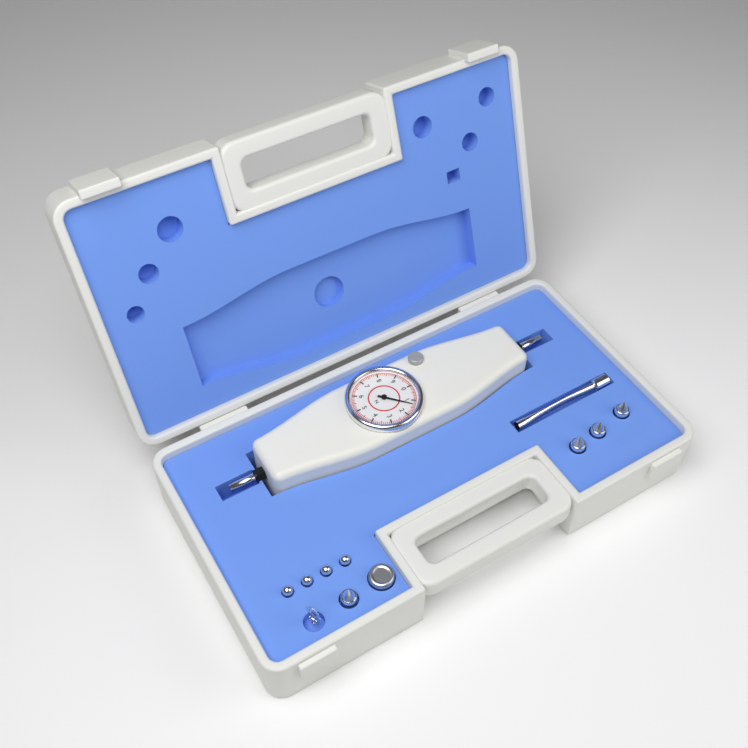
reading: 1.3 N
